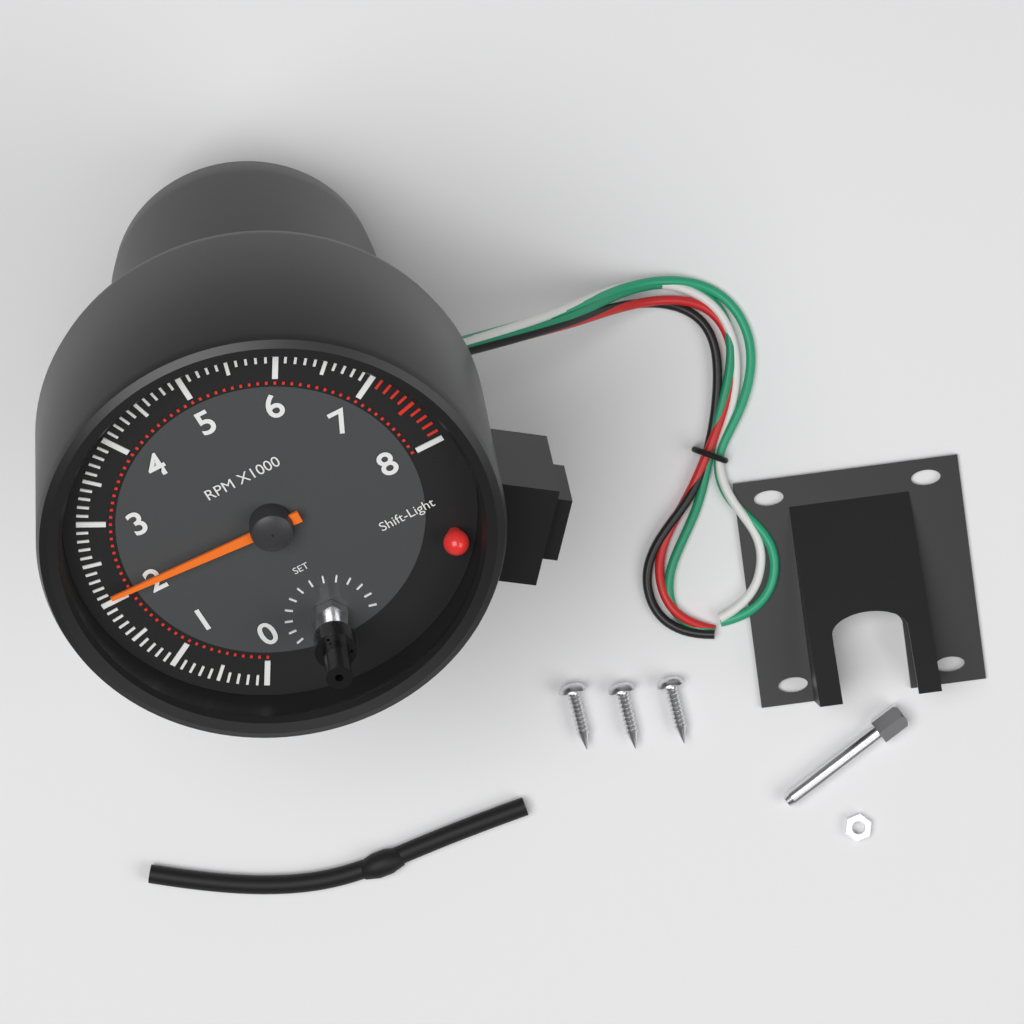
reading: 2100 RPM
